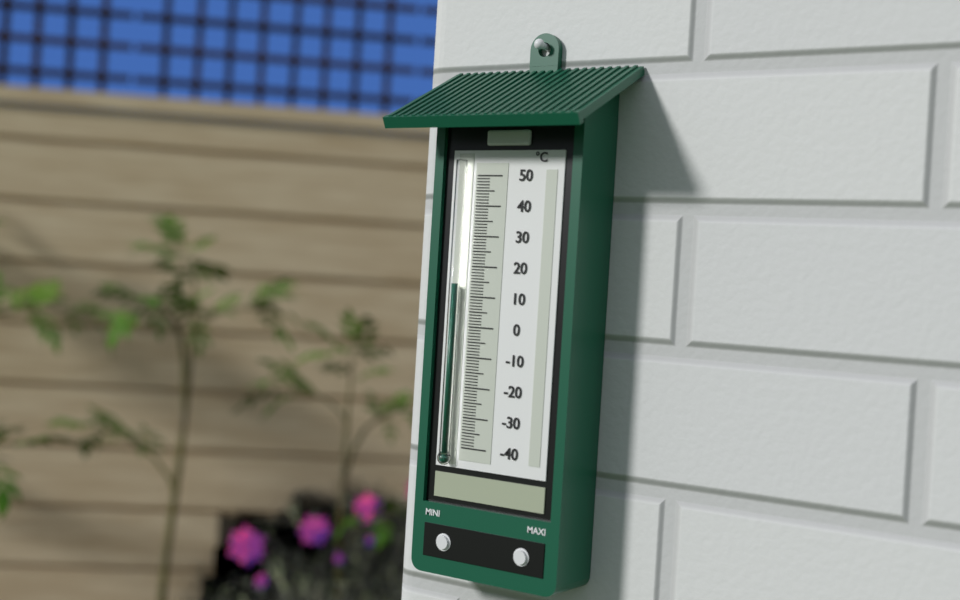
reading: 14 °C
